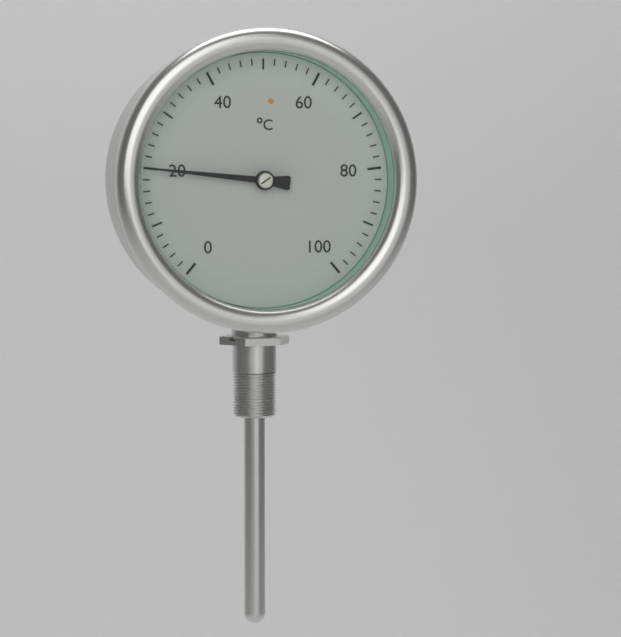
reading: 20 °C
